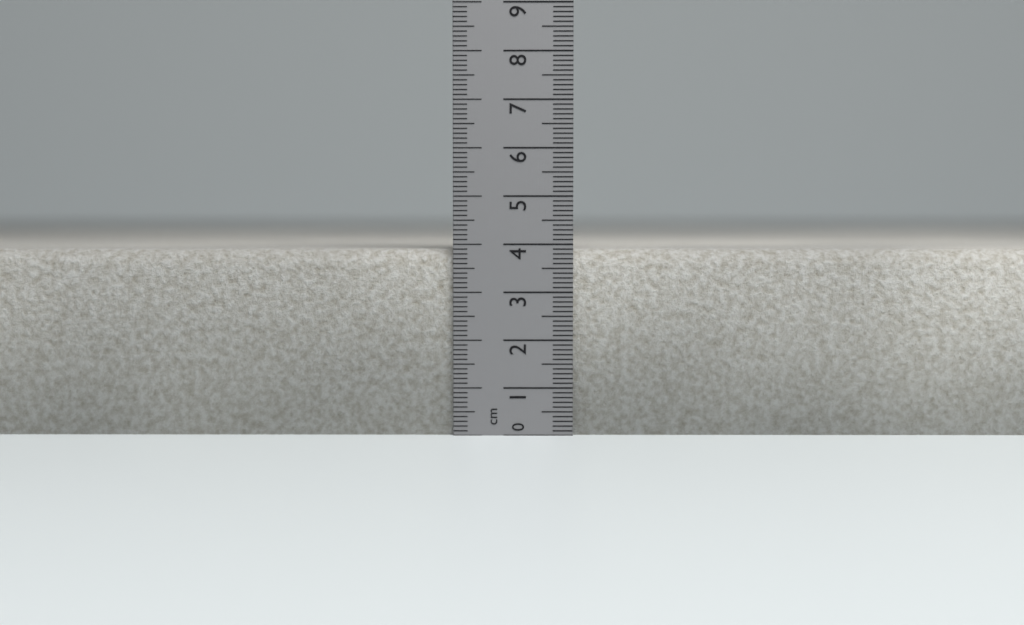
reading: 3.9 cm
